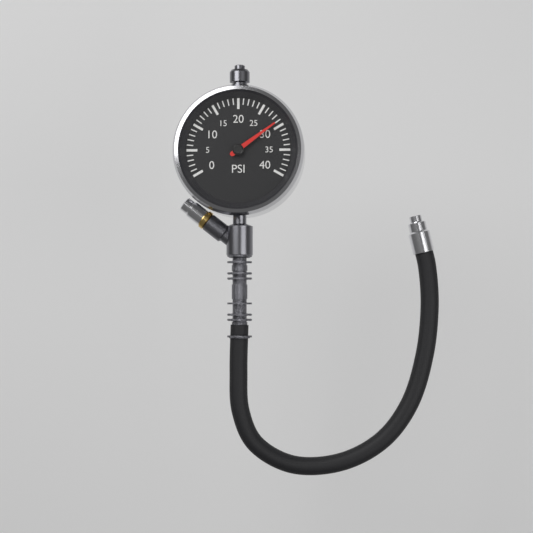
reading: 29 psi
